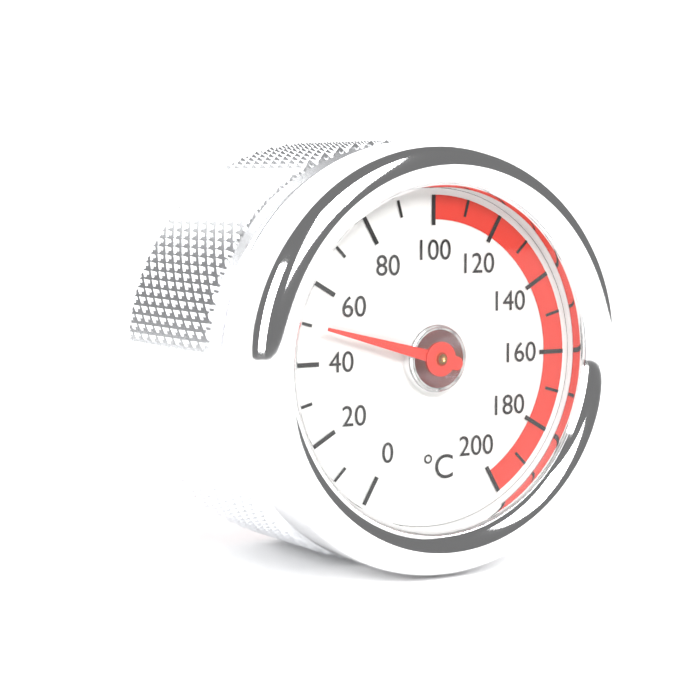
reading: 50 °C
